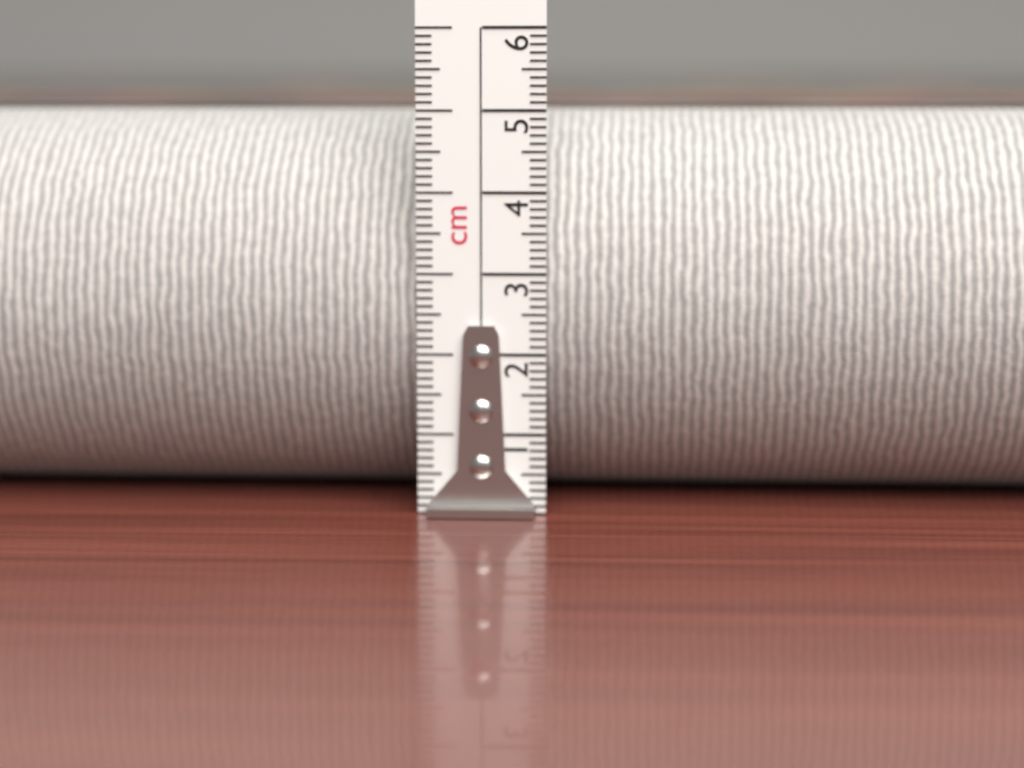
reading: 5.0 cm
